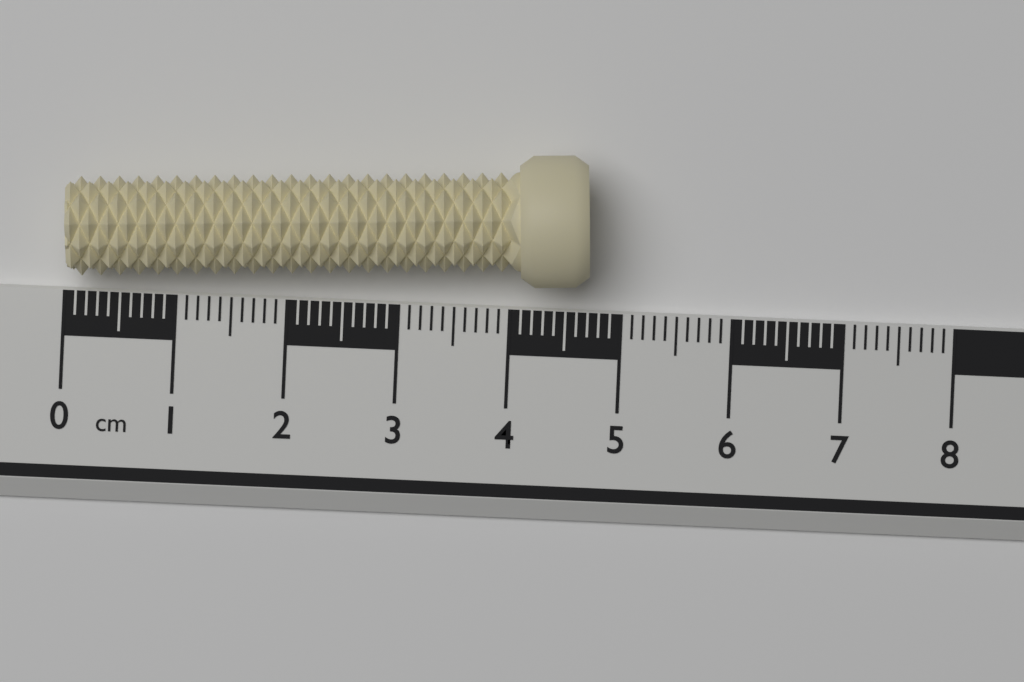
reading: 4.7 cm
